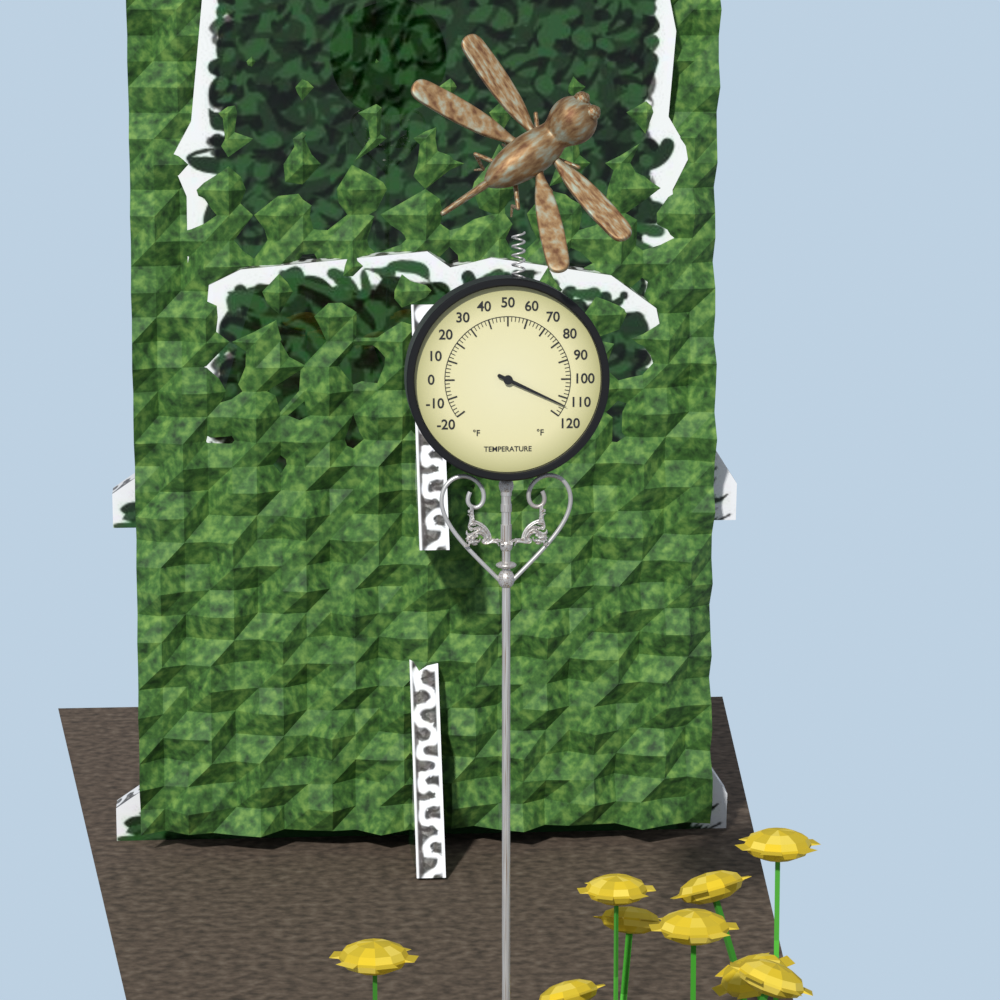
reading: 114 °F
